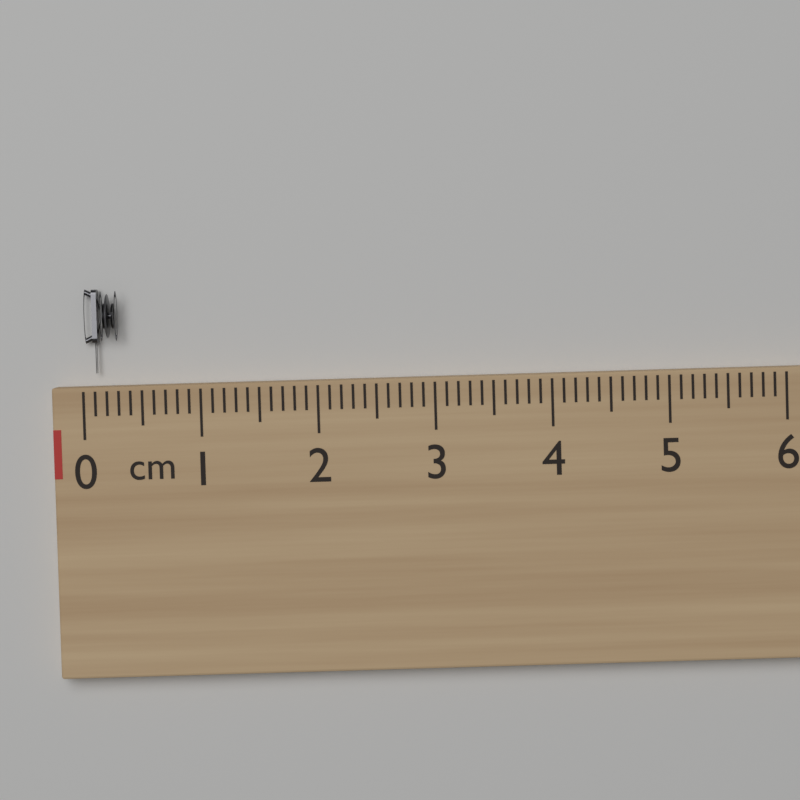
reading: 0.3 cm
